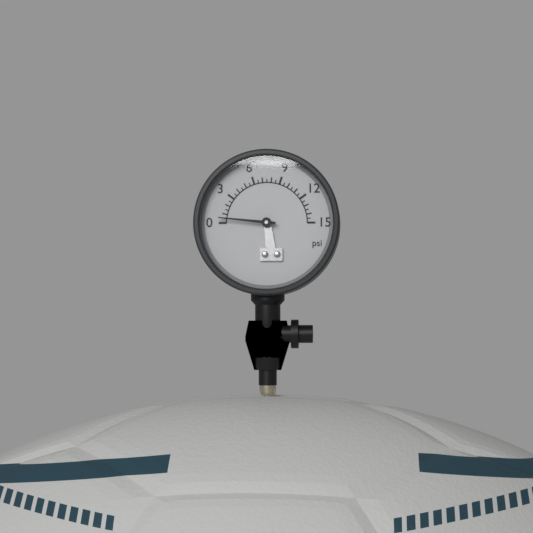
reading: 0.5 psi
